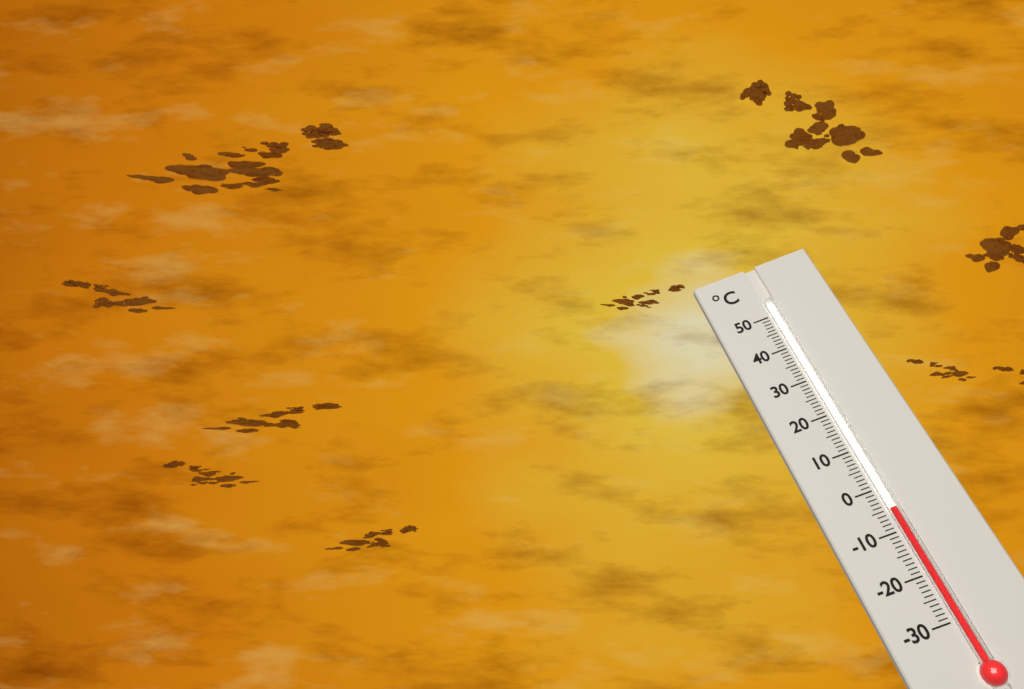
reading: -5 °C
